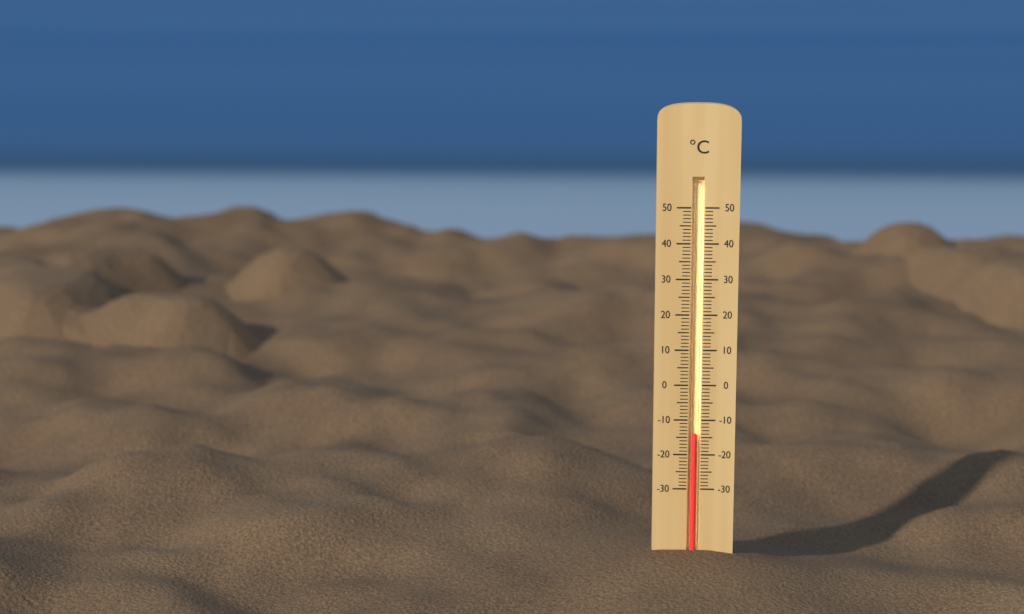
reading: -14 °C
